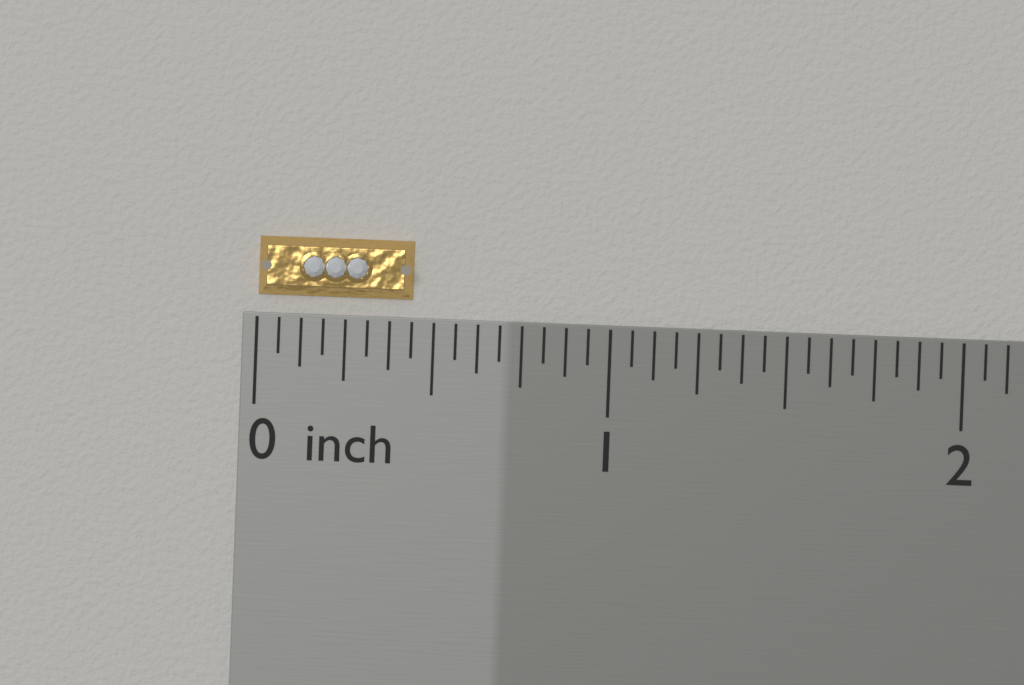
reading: 0.4375 inch
